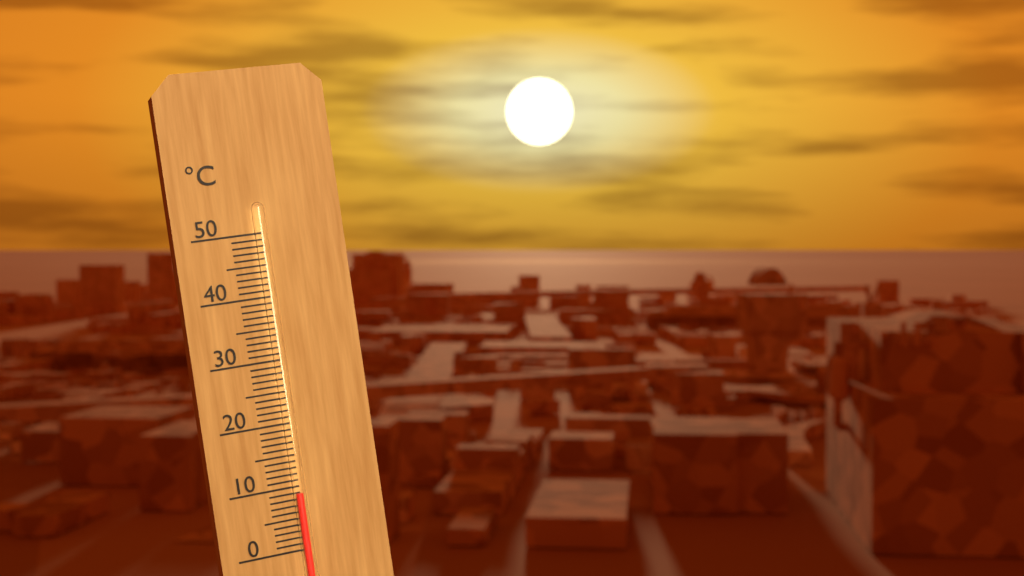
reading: 9 °C
